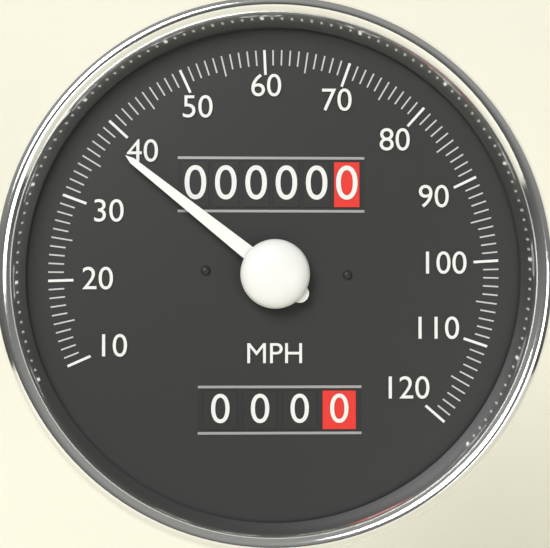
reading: 38 MPH
